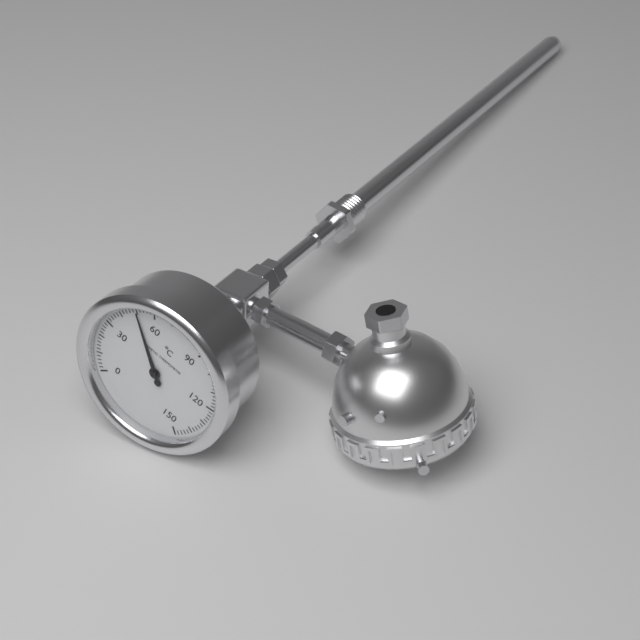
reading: 50 °C
